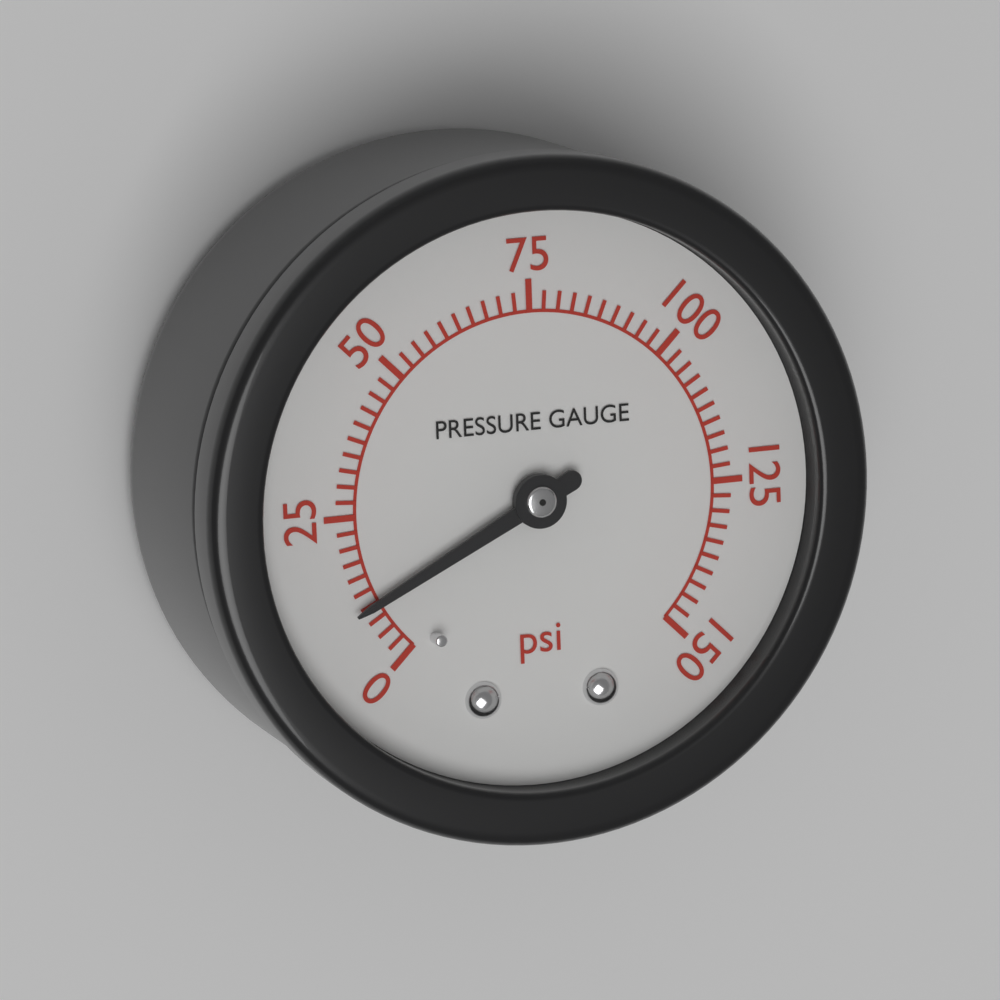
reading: 10.0 psi
